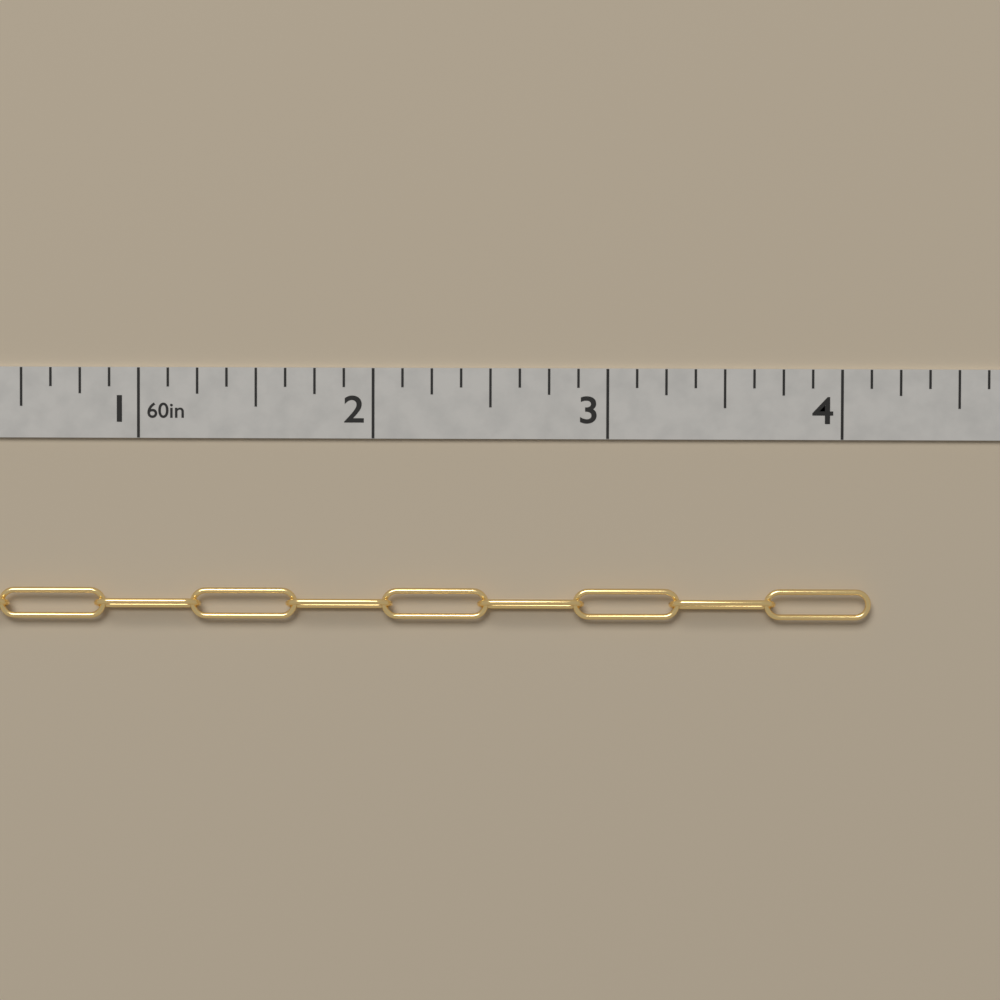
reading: 4.125 in
